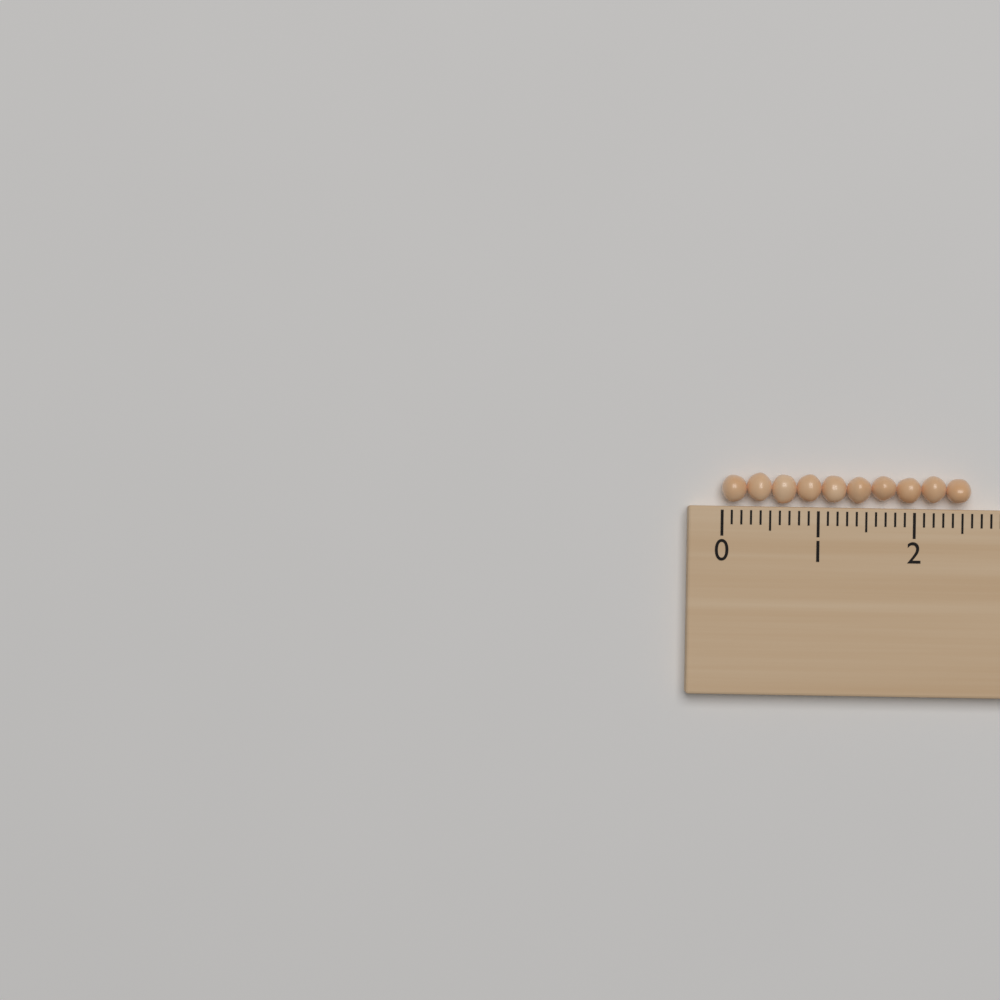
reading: 2.6 (no unit)
